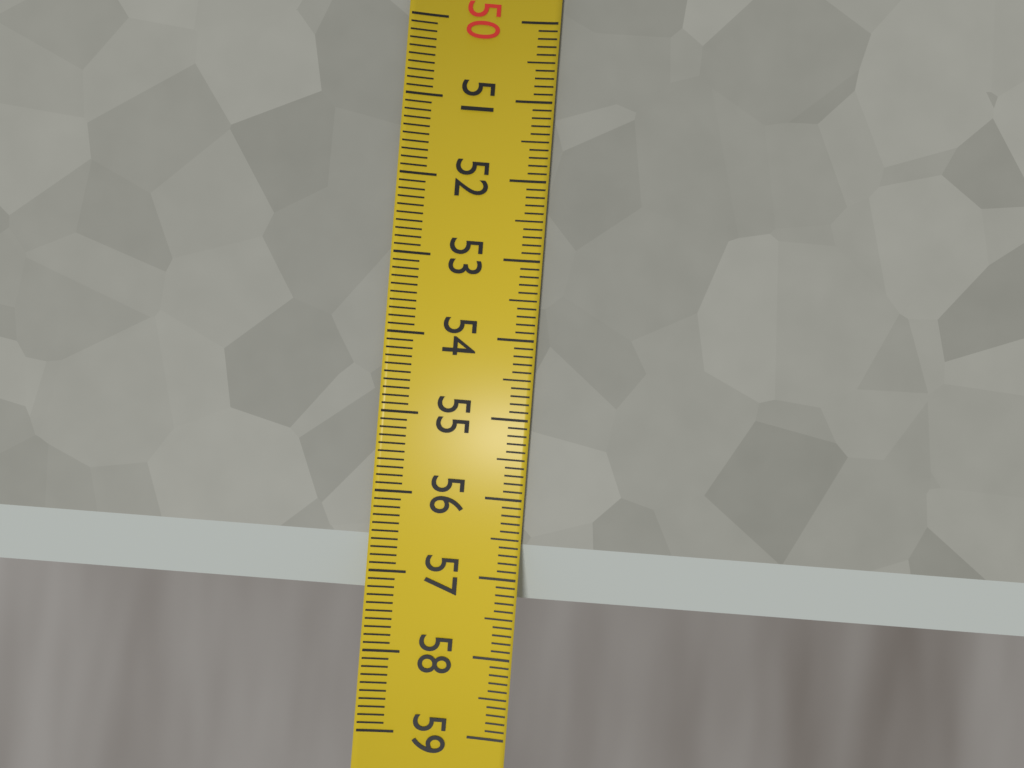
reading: 57.3 (no unit)
